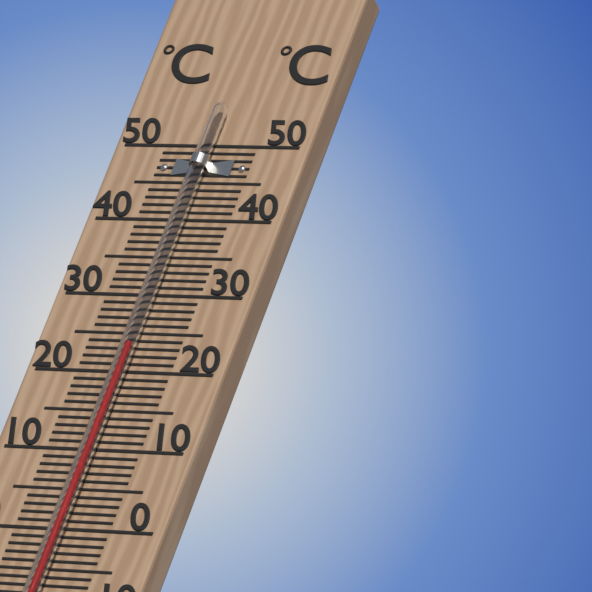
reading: 23 °C
